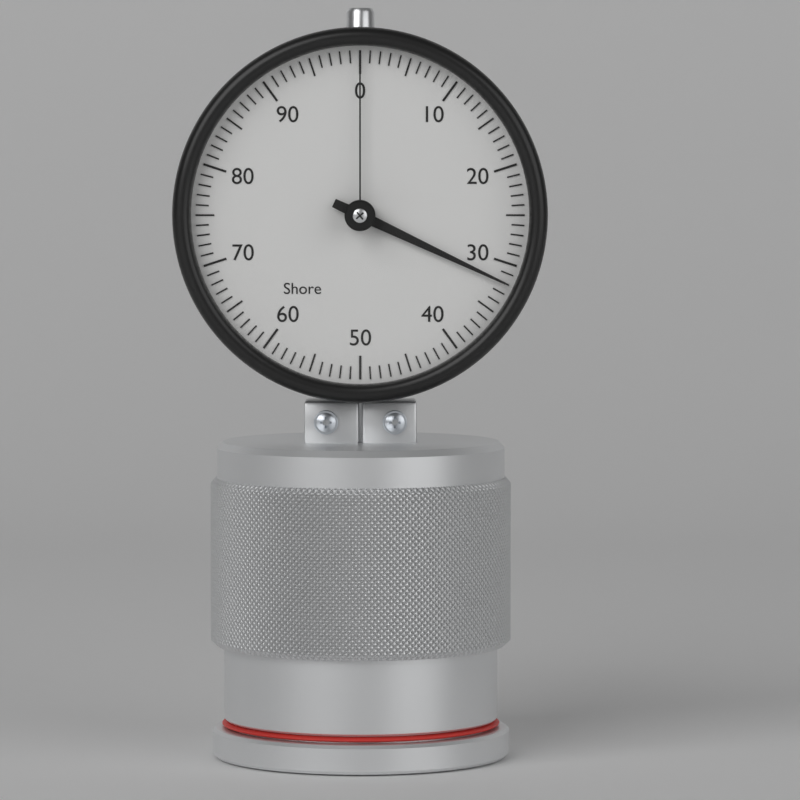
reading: 32 Shore
